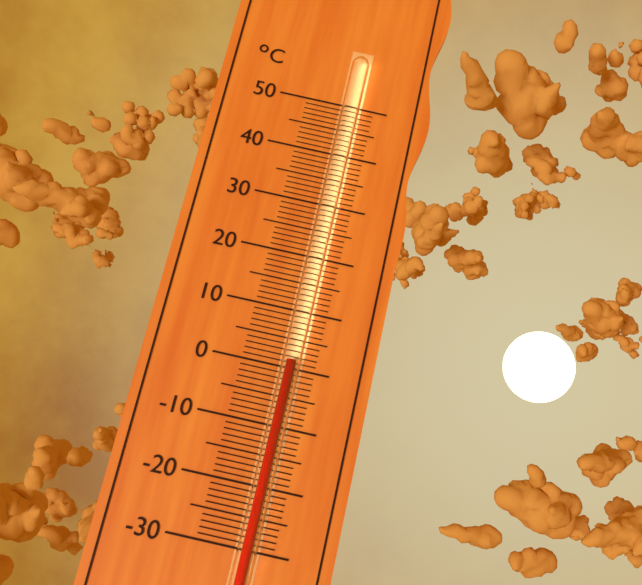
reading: 1 °C
